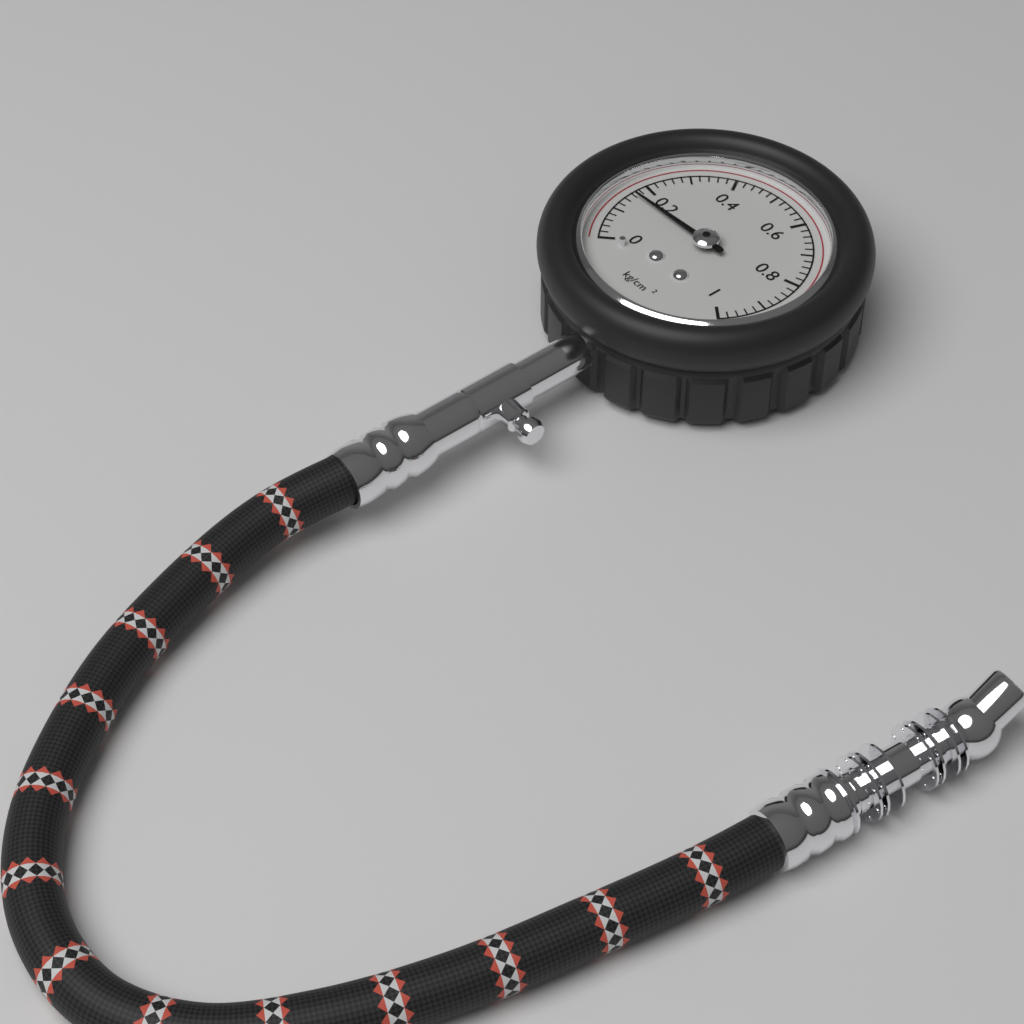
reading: 0.16 kg/cm²
